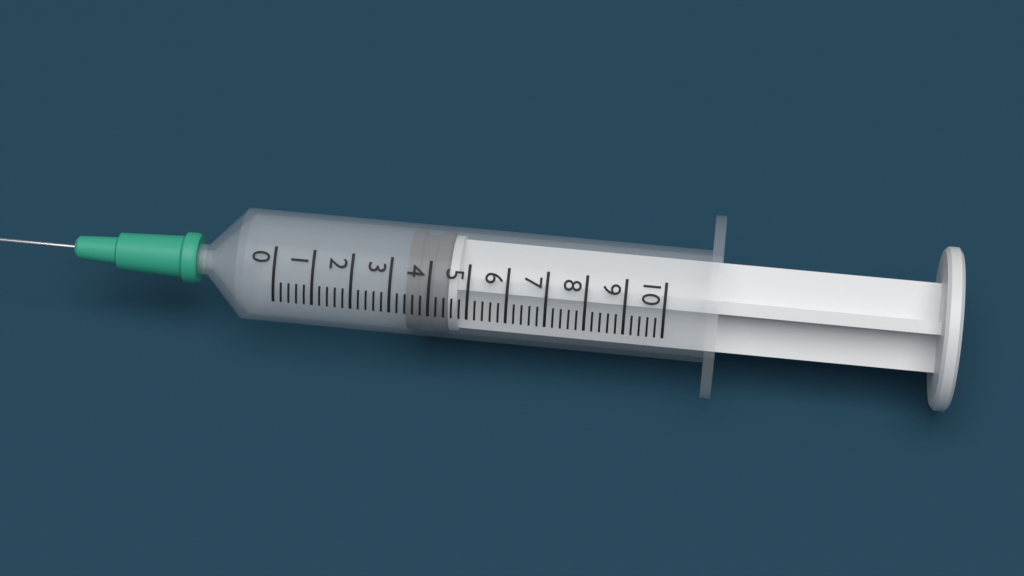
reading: 3.4 (no unit)
